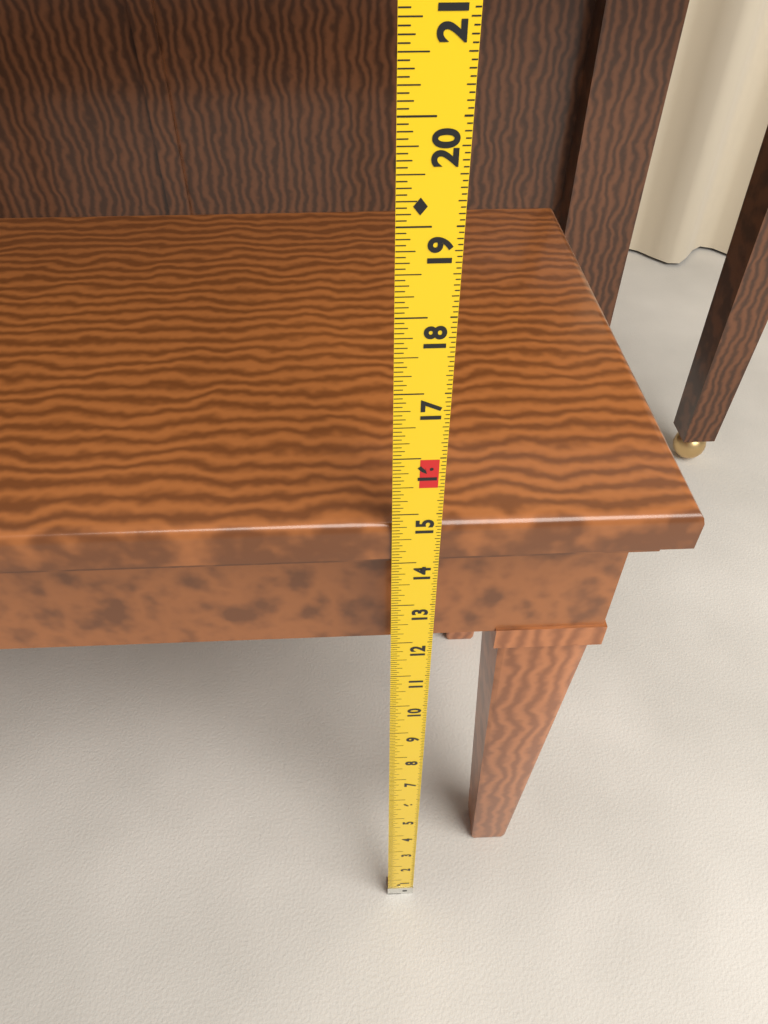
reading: 14.7500 in
